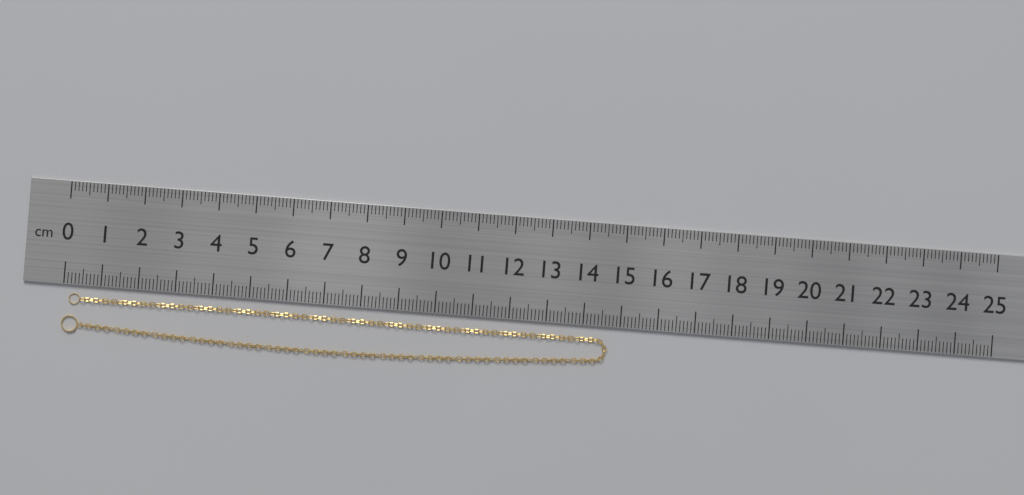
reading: 14.7 cm
